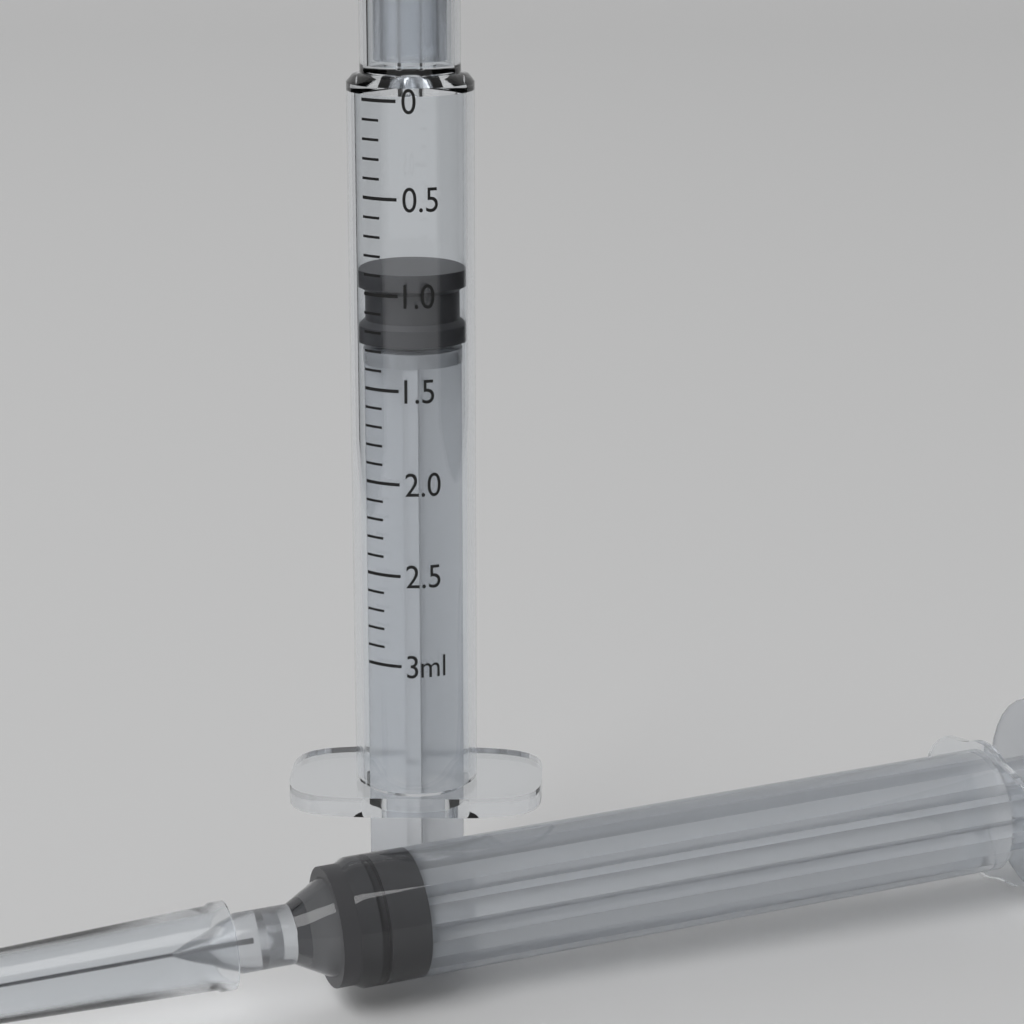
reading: 0.9 ml
